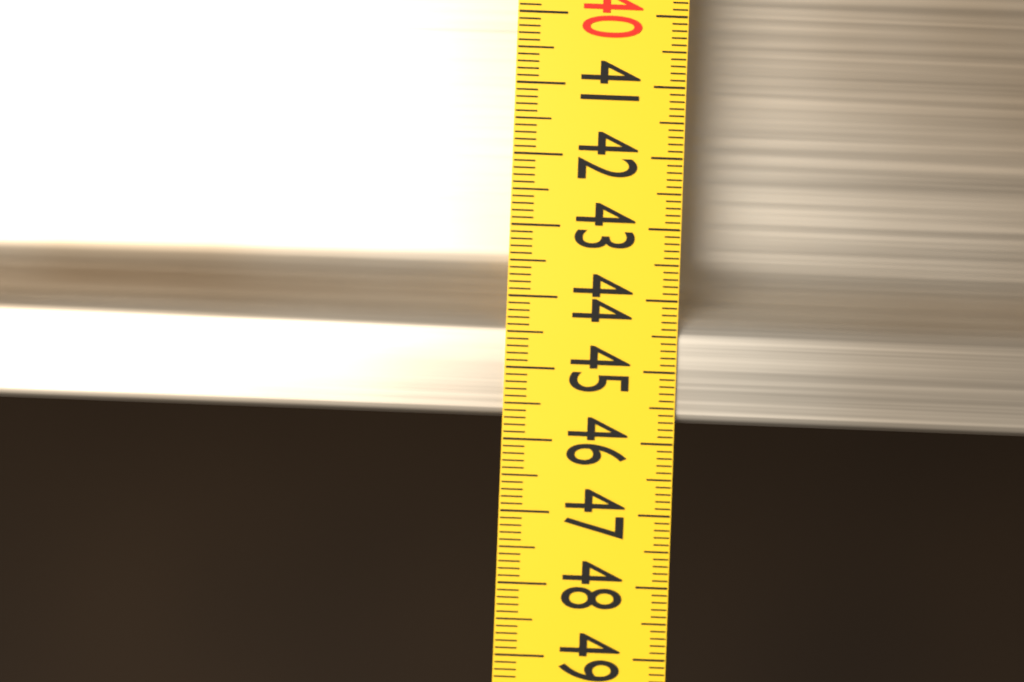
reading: 45.7 (no unit)
